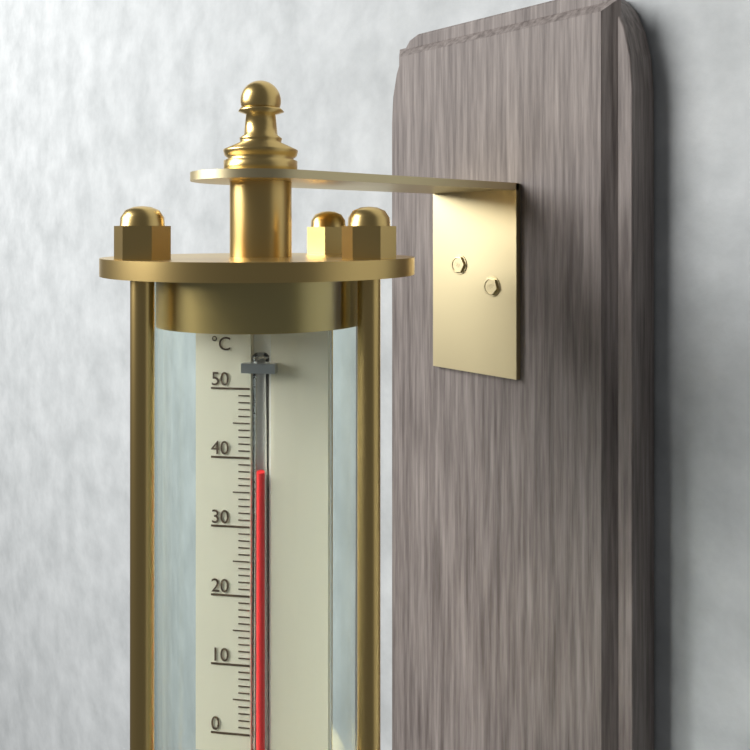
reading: 38 °C
